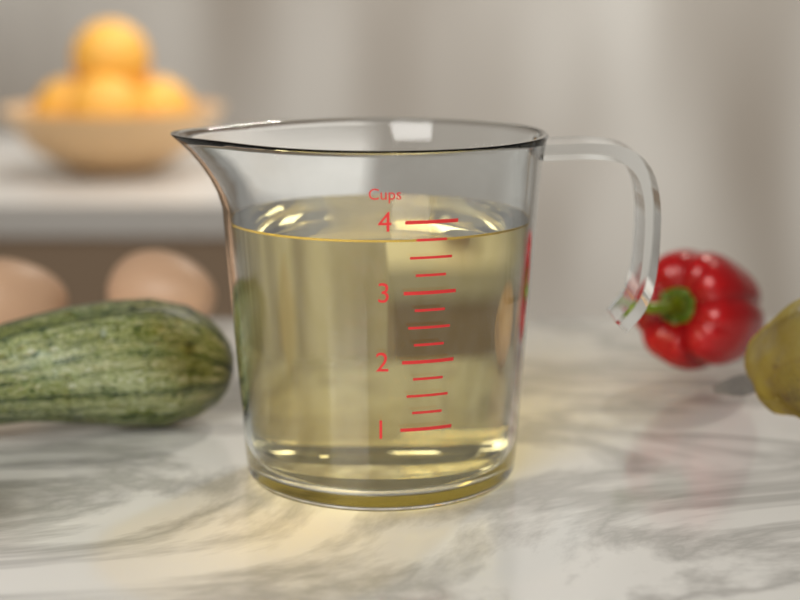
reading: 3.75 cups
